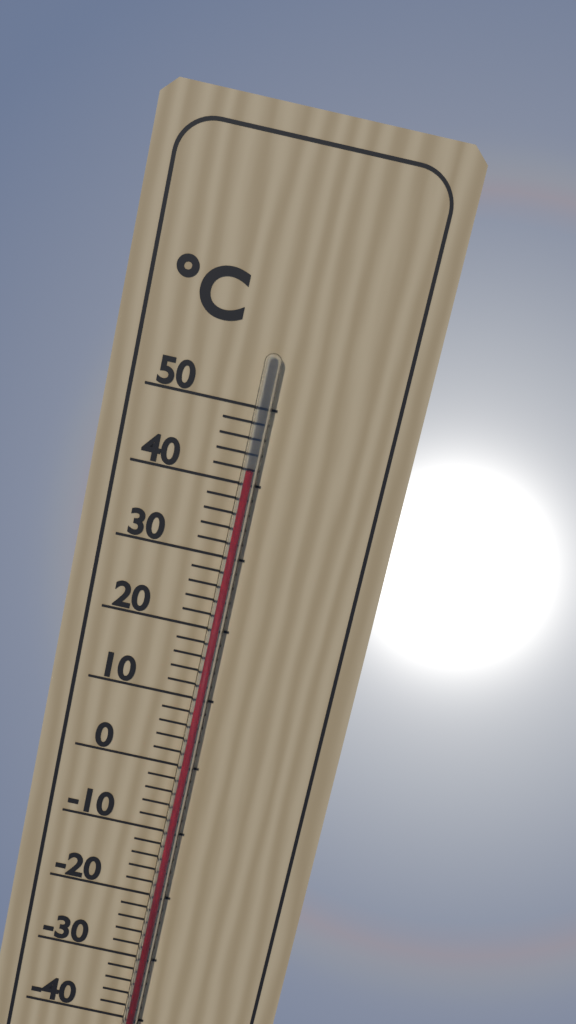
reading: 42 °C
